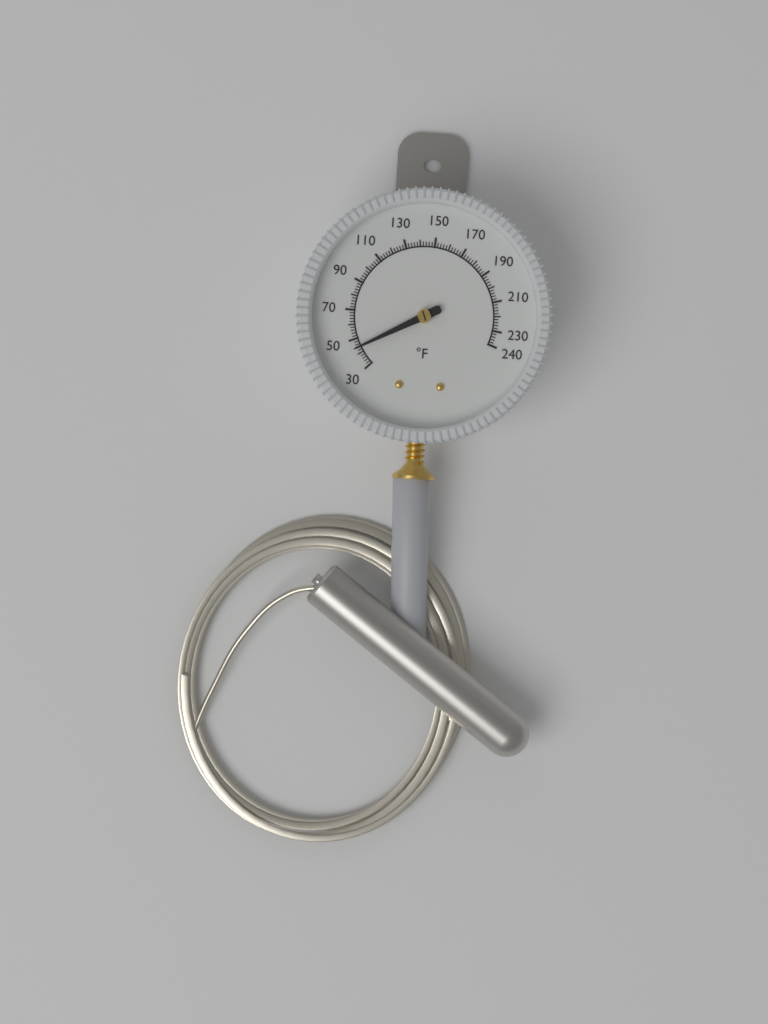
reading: 44 °F
